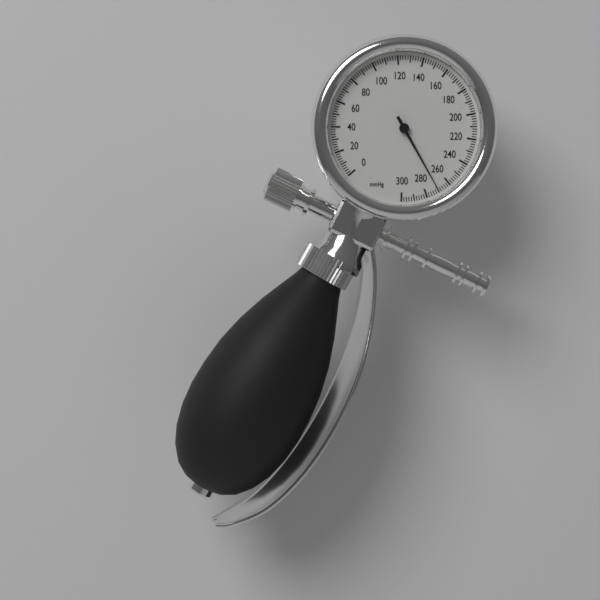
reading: 270 mmHg
